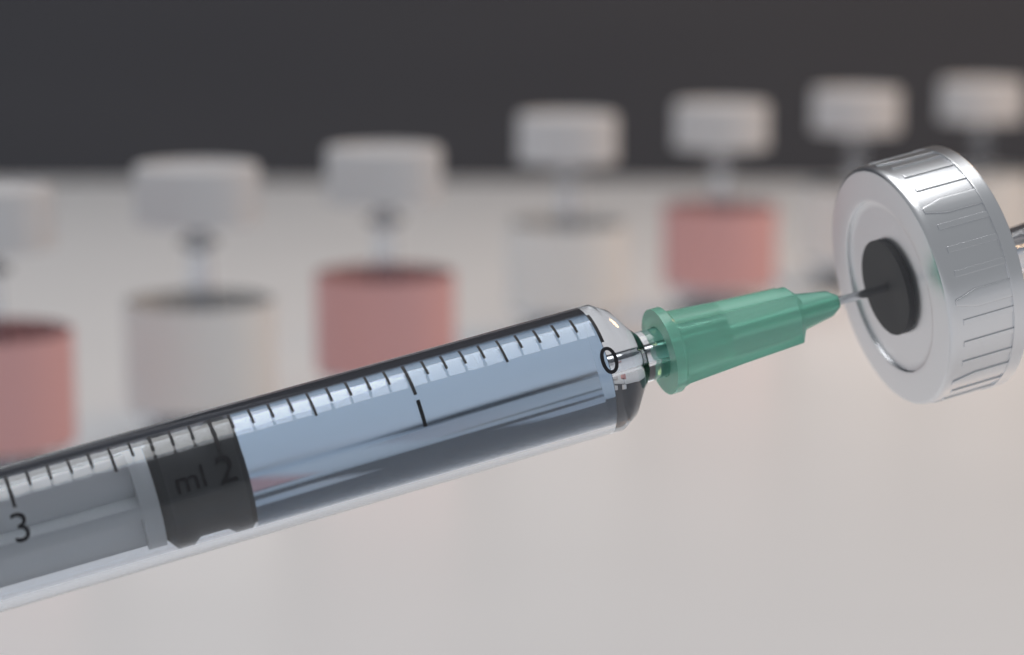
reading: 1.9 ml
